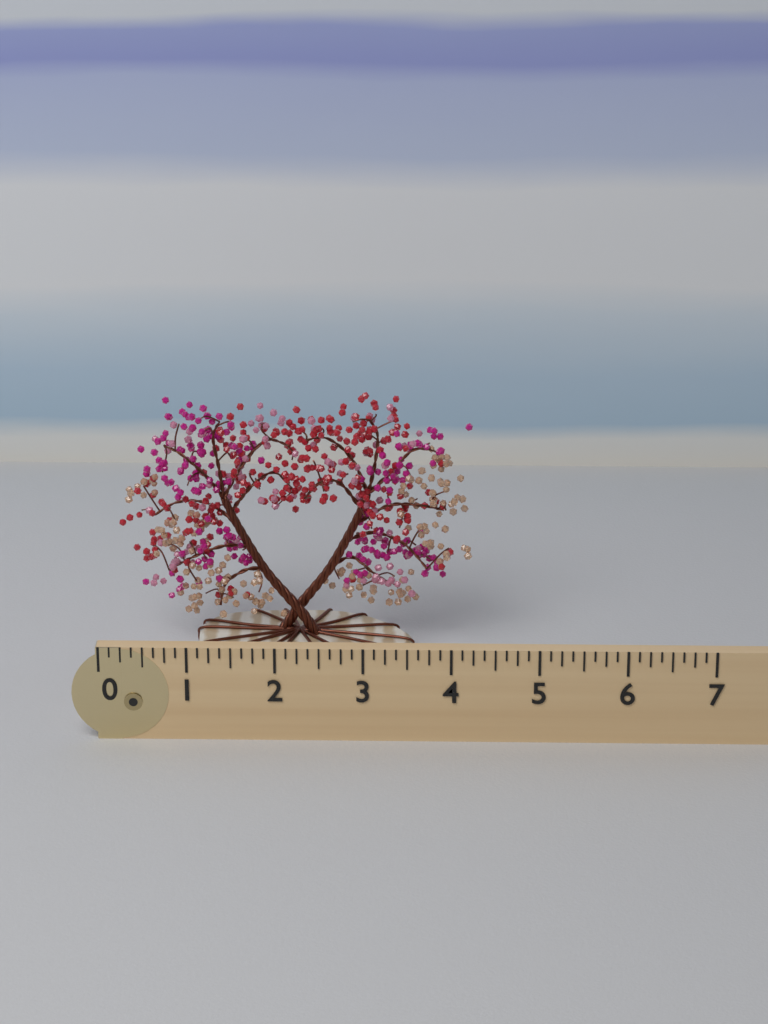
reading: 4.250 (no unit)
